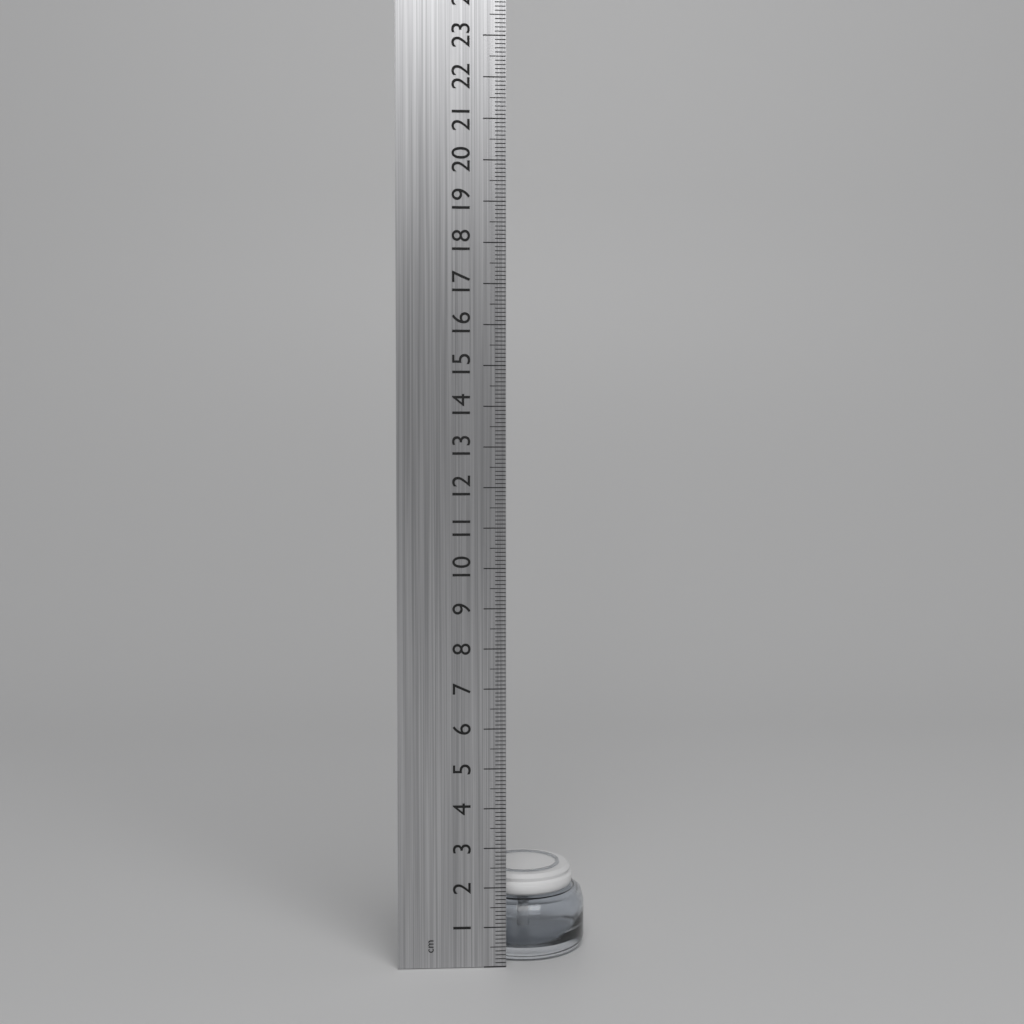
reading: 2.1 cm
